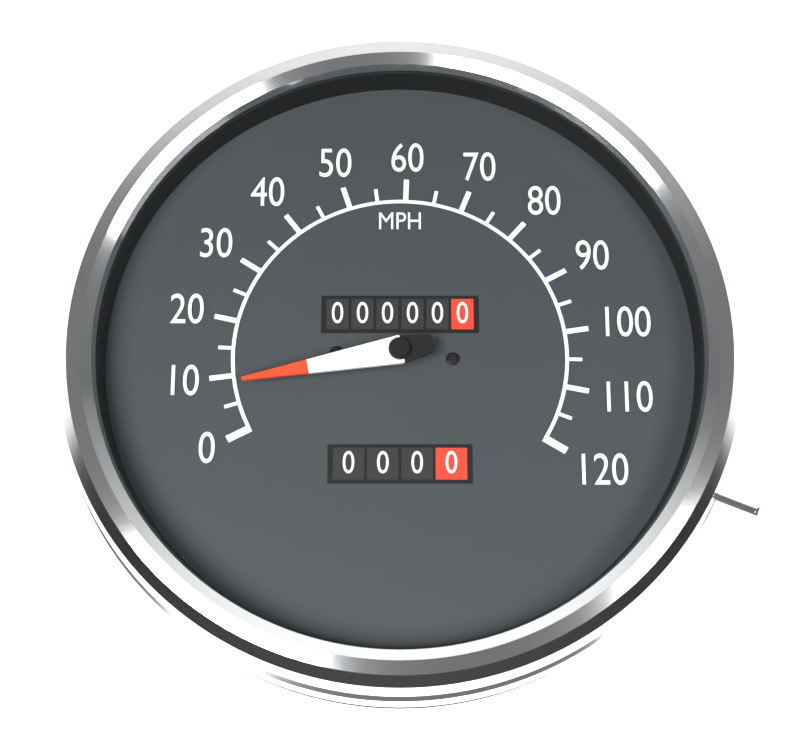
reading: 8 mph
